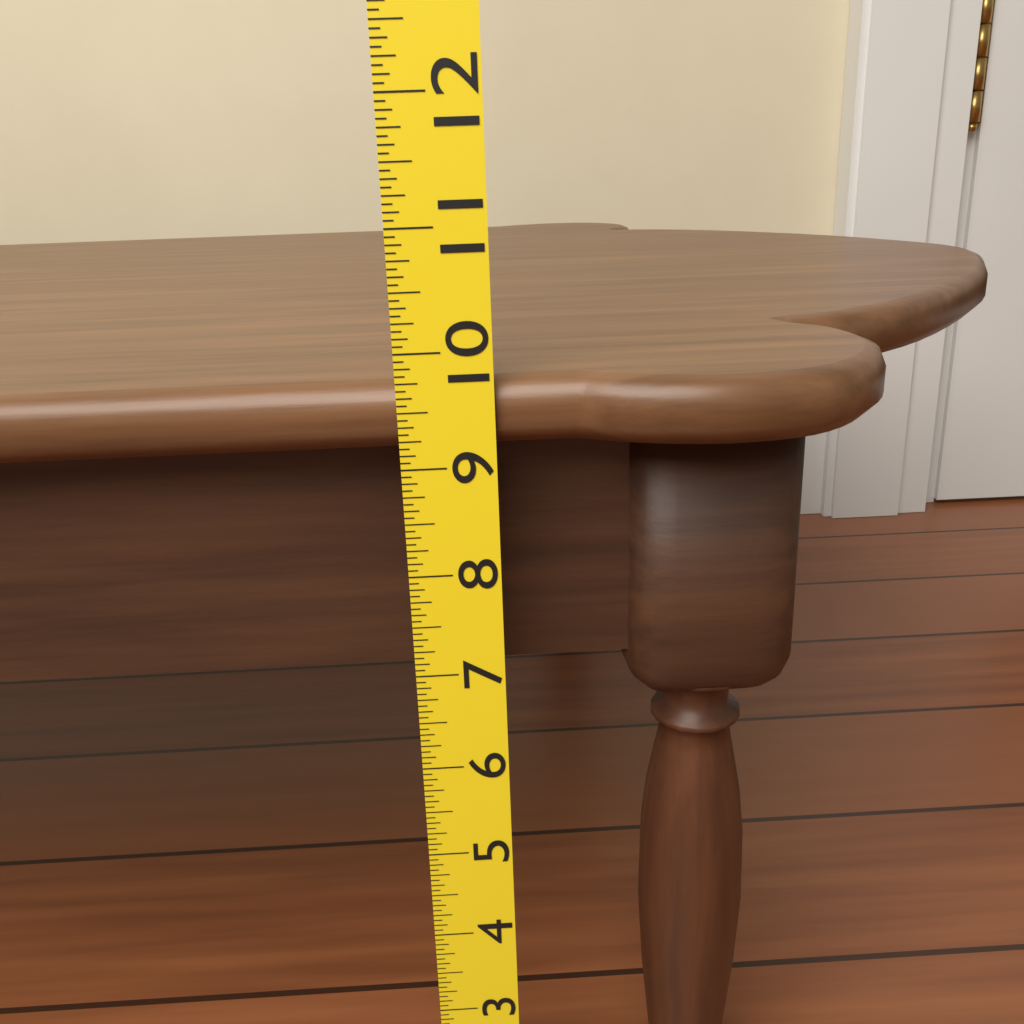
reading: 9.7500 (no unit)
